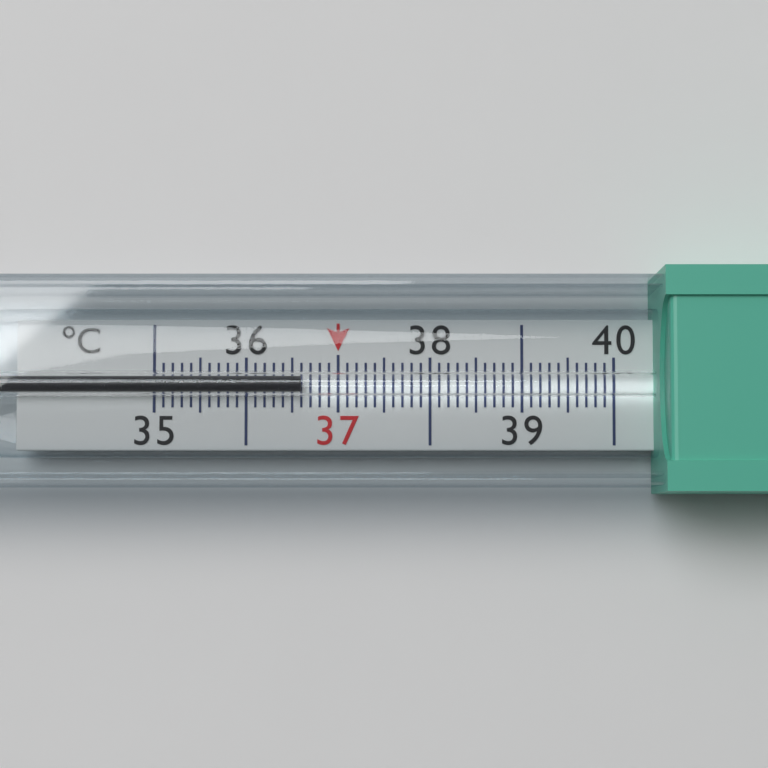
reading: 36.6 °C
